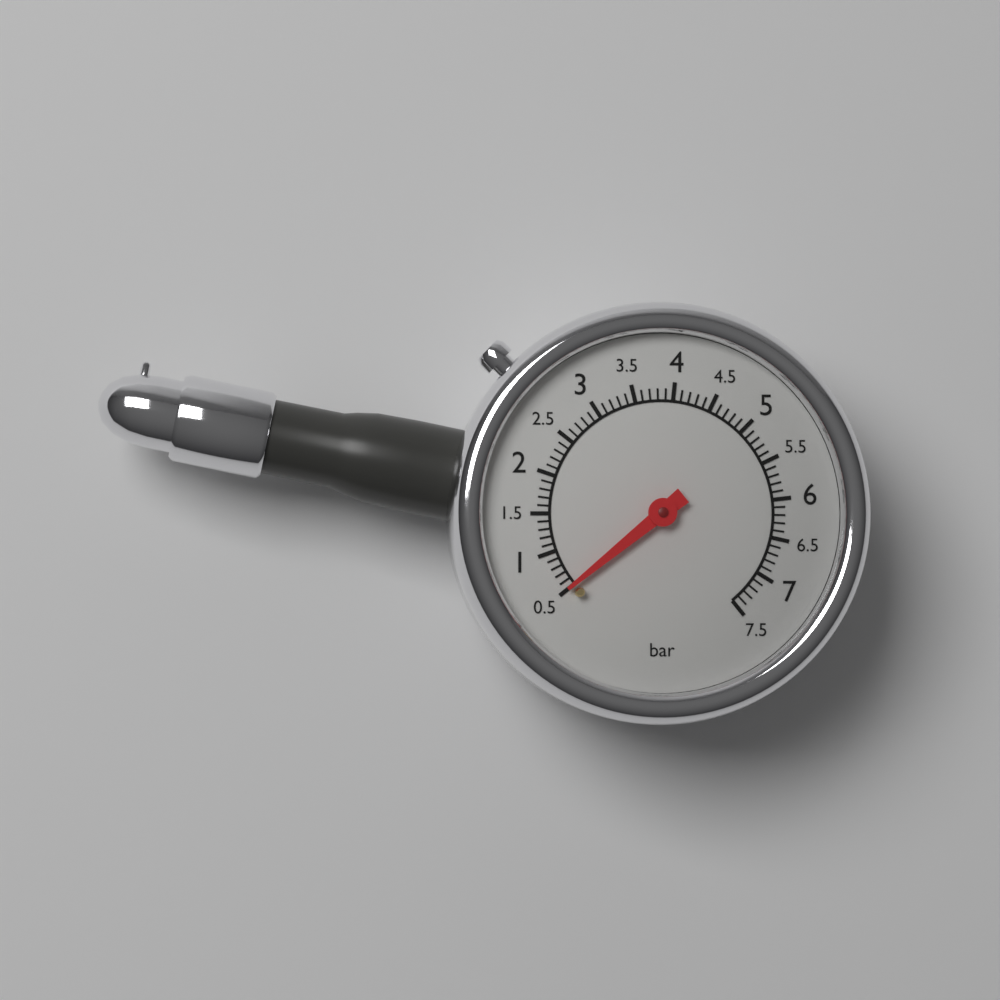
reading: 0.5 bar
